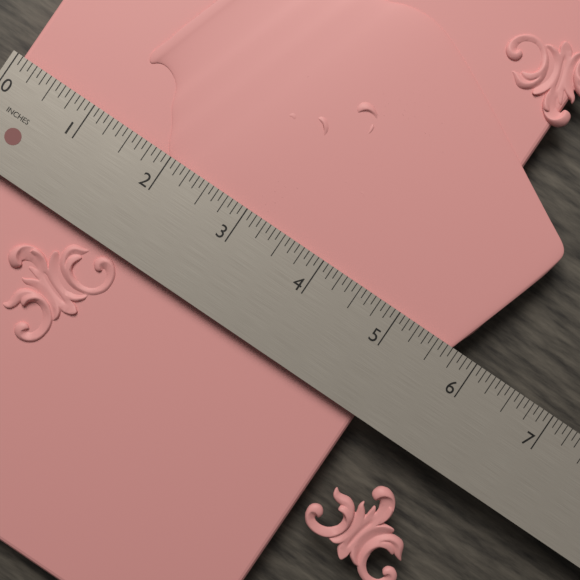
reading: 5.2500 in
